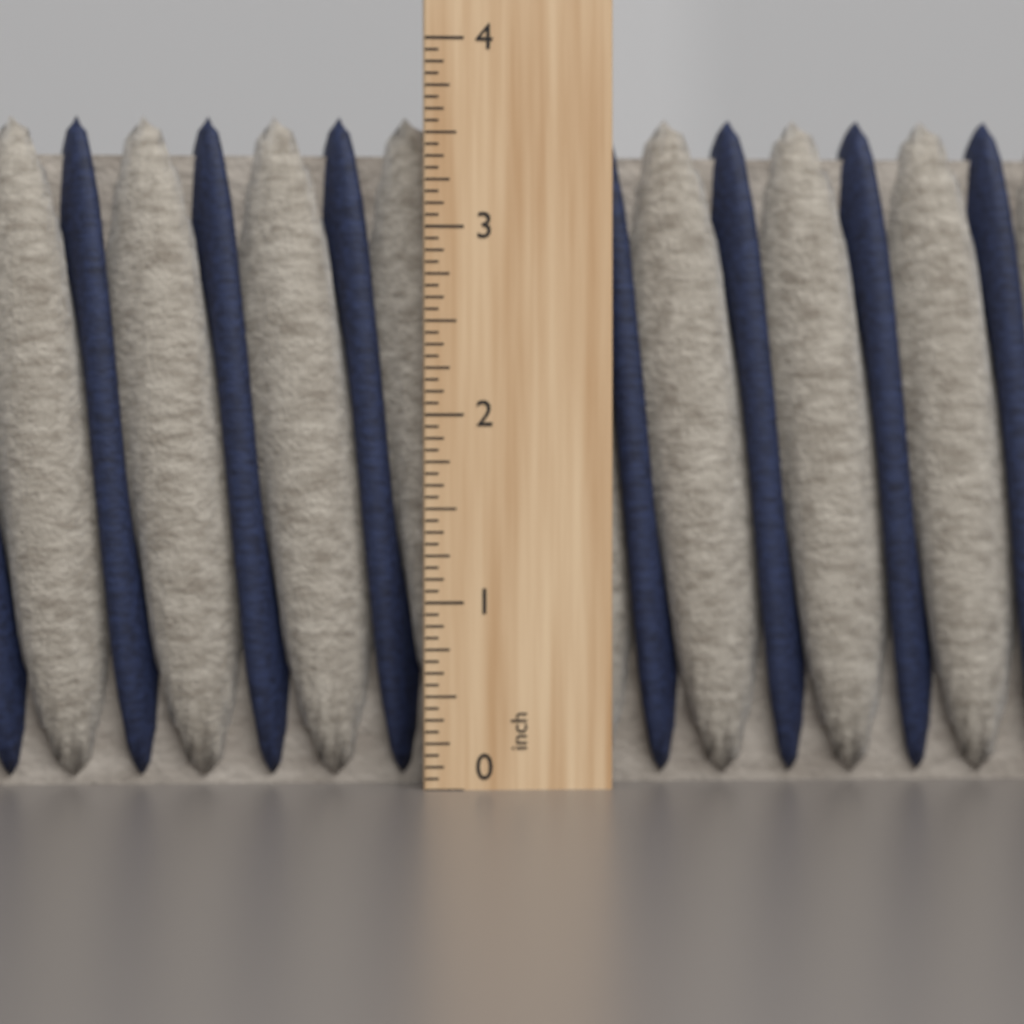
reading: 3.6250 inch
